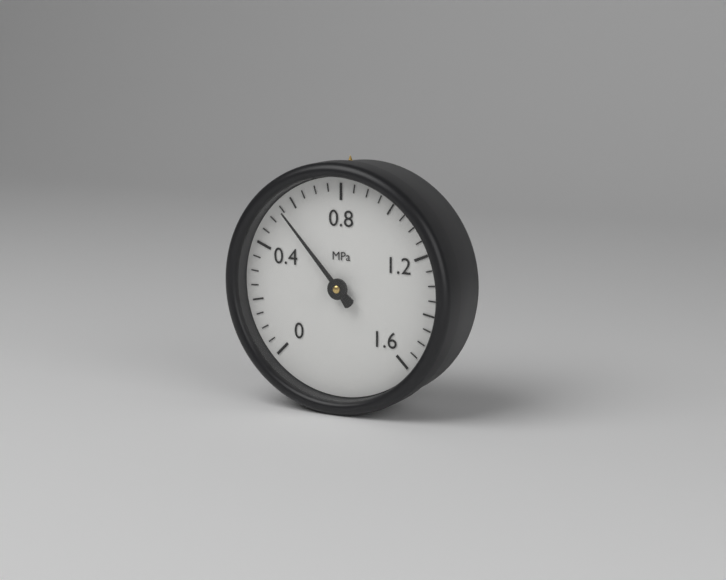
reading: 0.55 MPa
